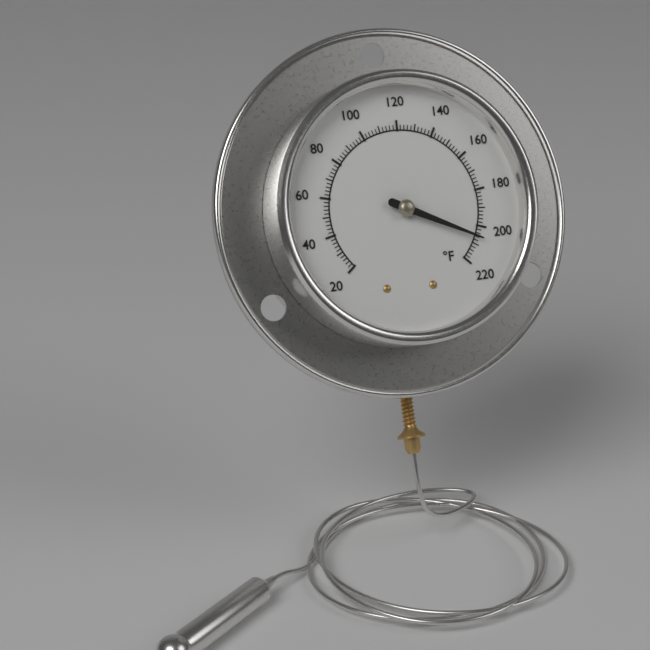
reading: 206 °F
